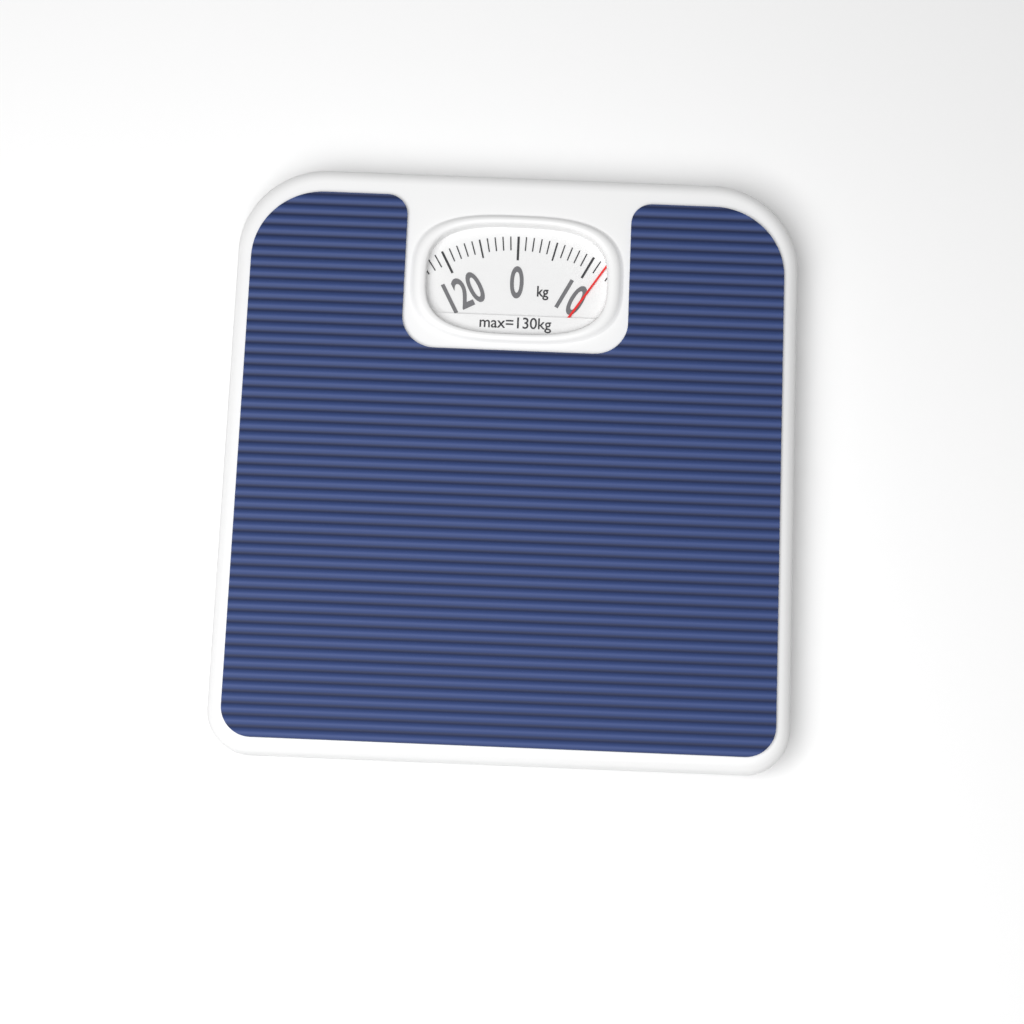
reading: 12 kg
